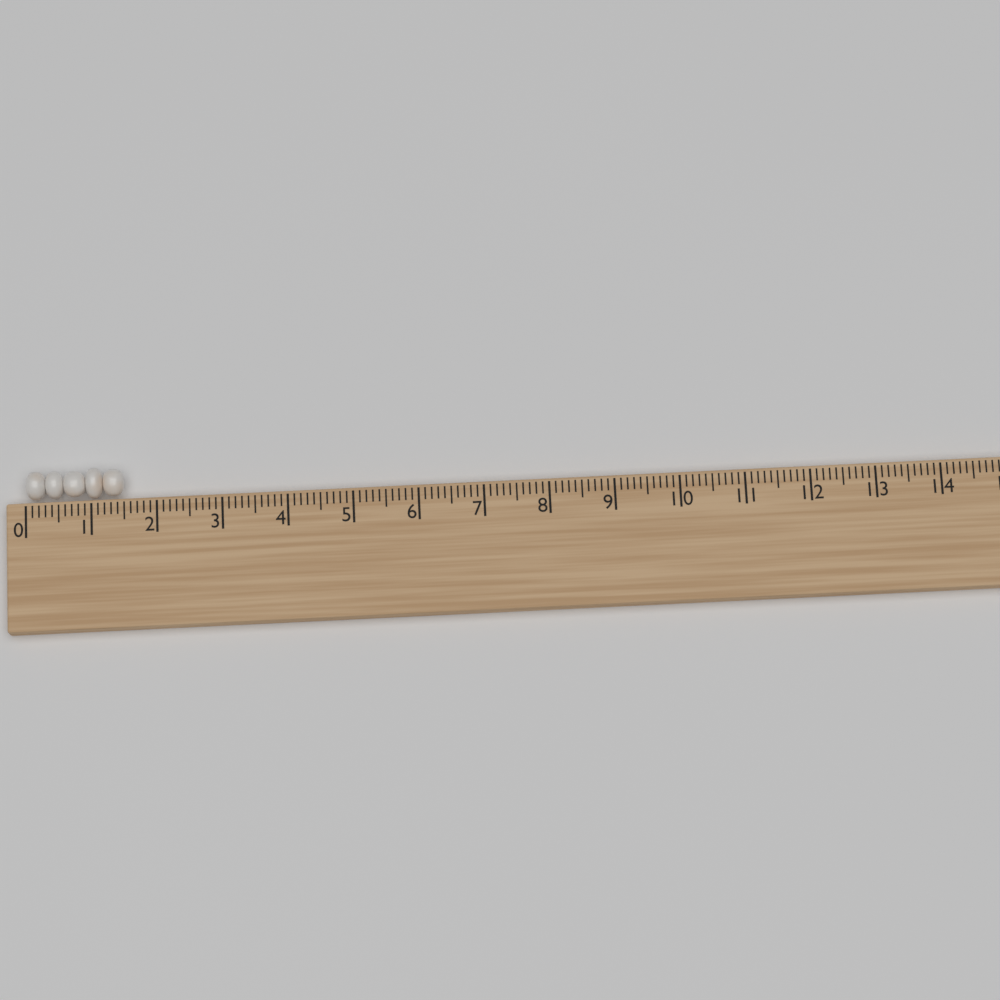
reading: 1.5 (no unit)
